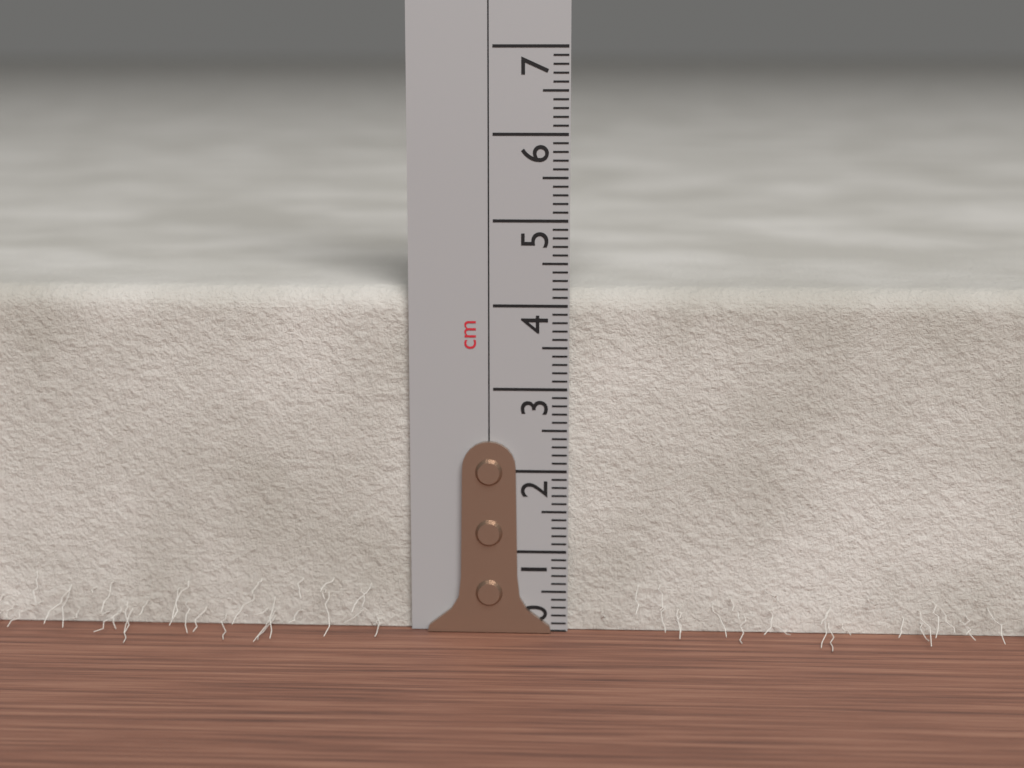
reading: 4.2 cm
